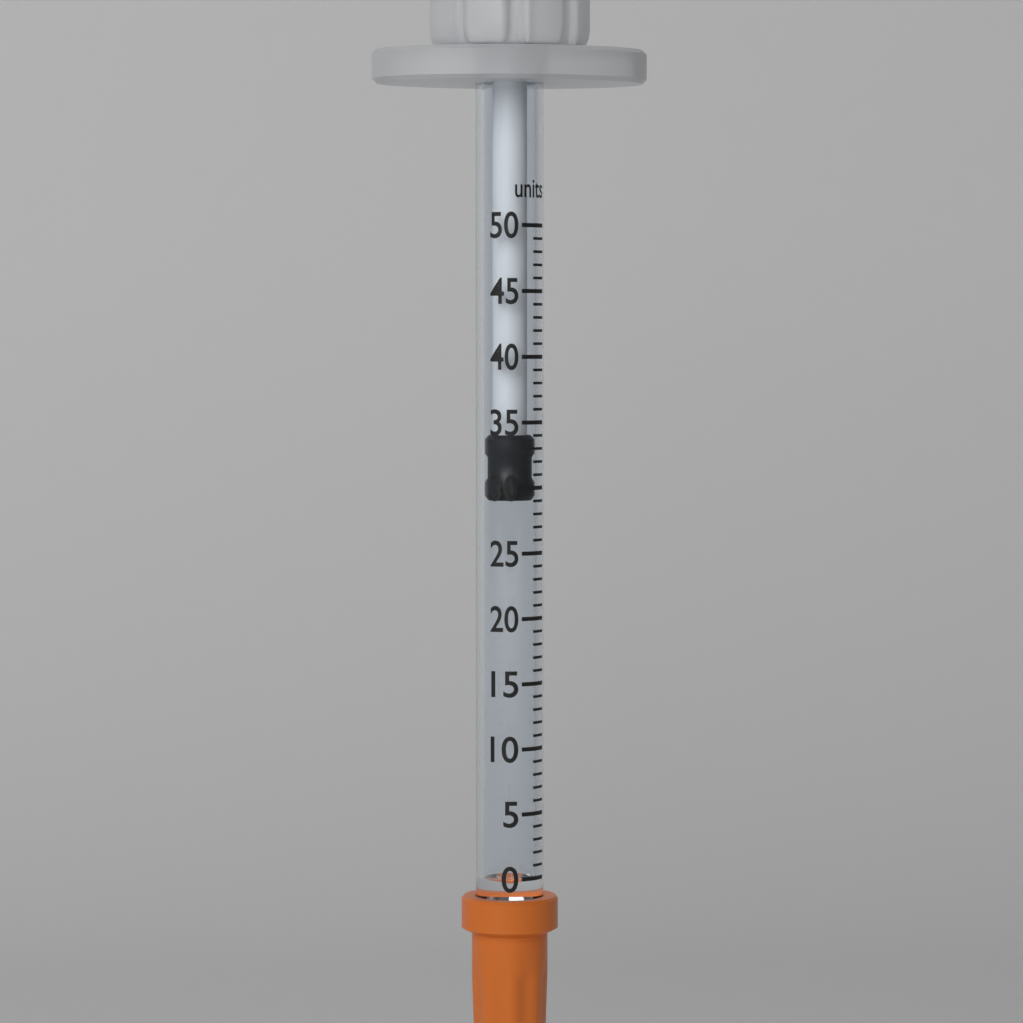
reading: 29 units
